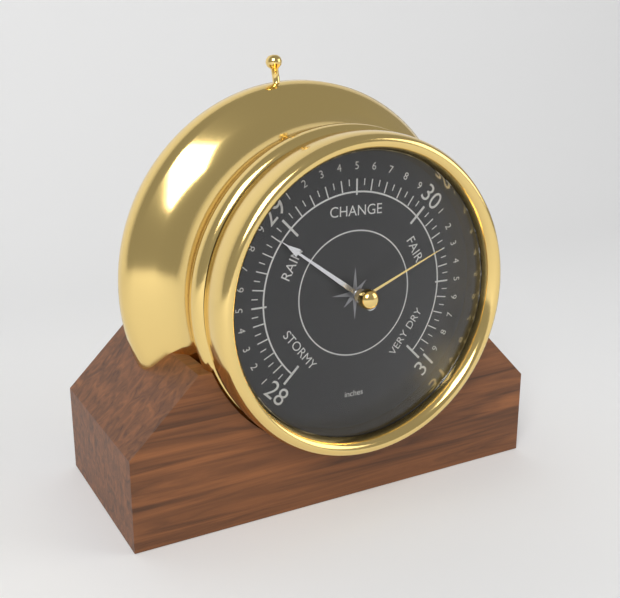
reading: 28.90 inches
